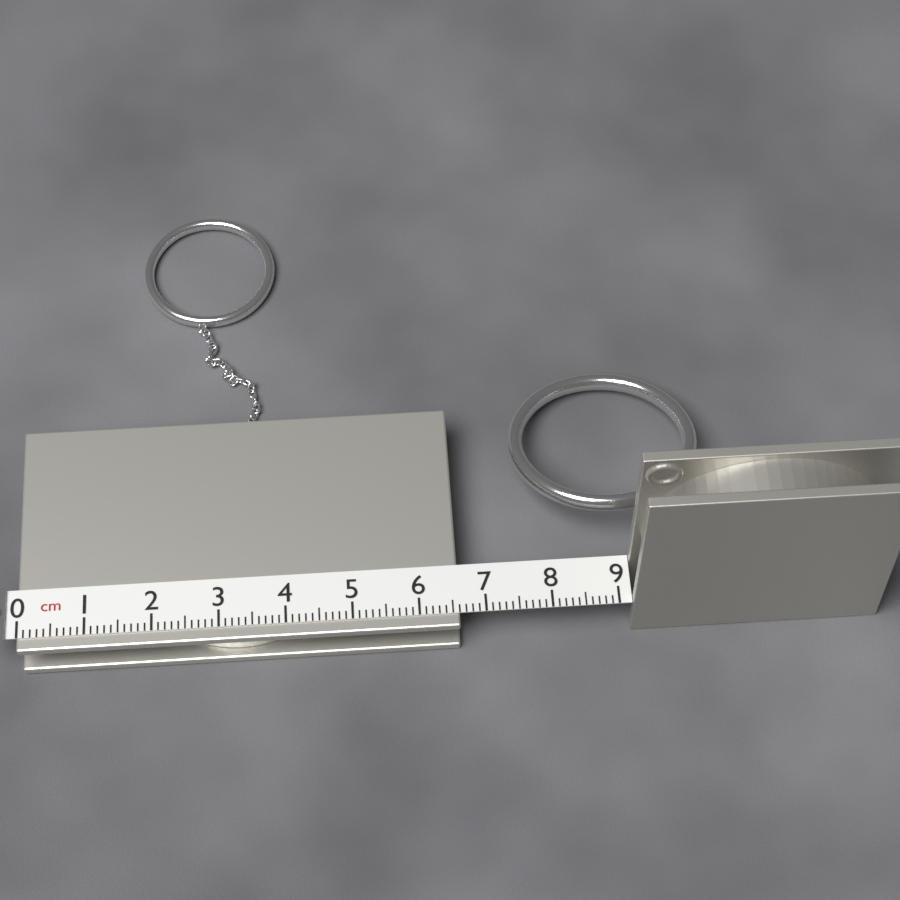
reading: 6.6 cm
